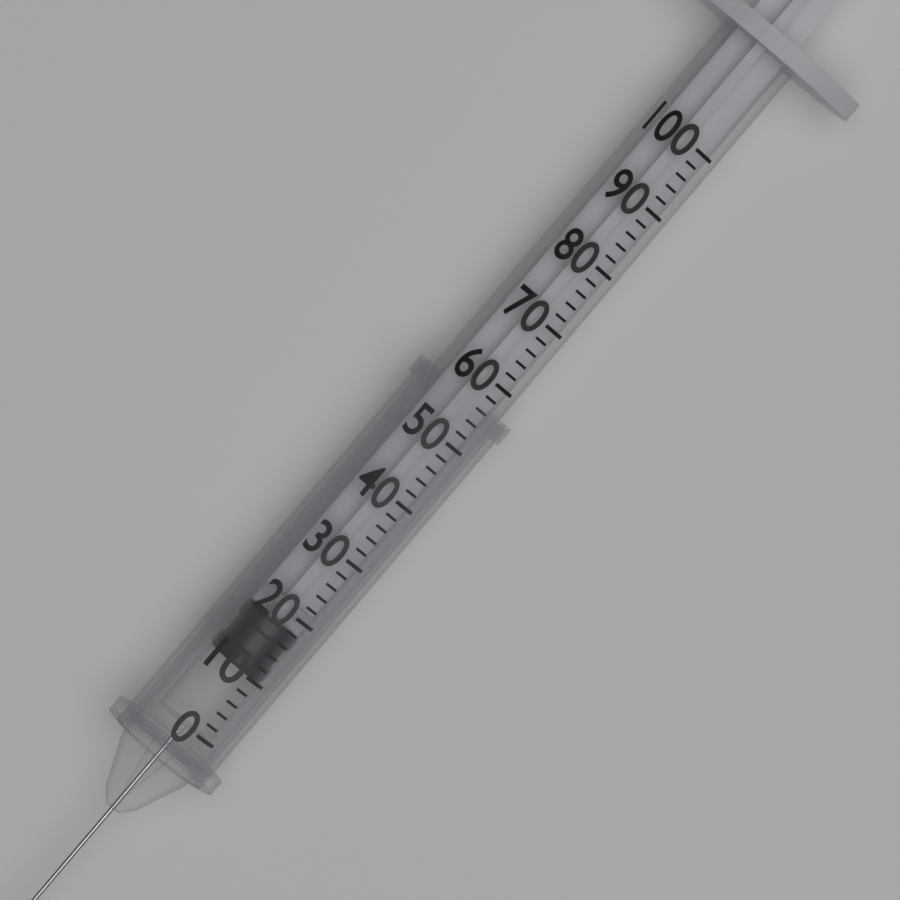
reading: 10 (no unit)
